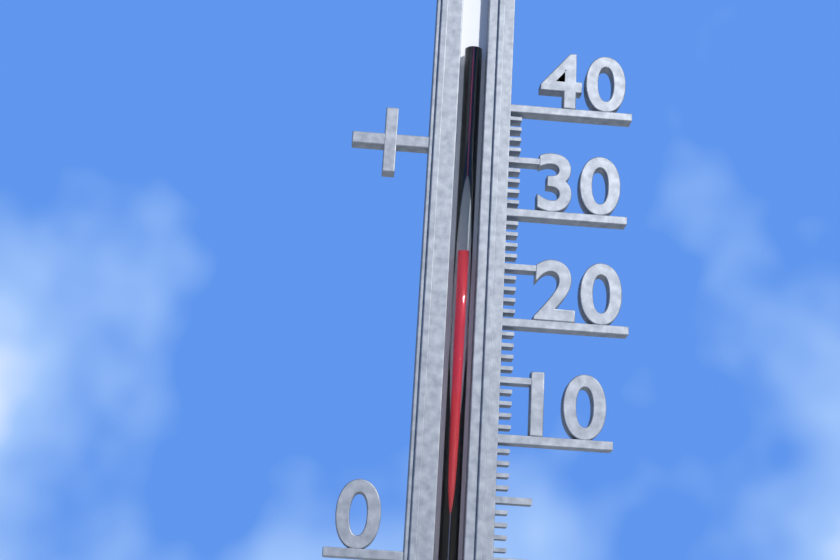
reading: 26 (no unit)
